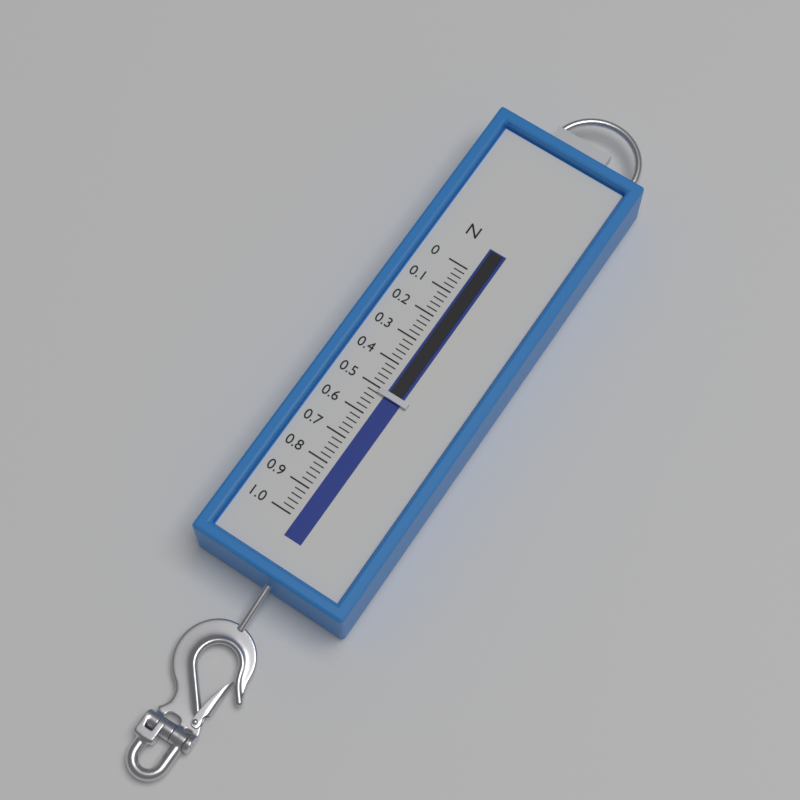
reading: 0.52 N
